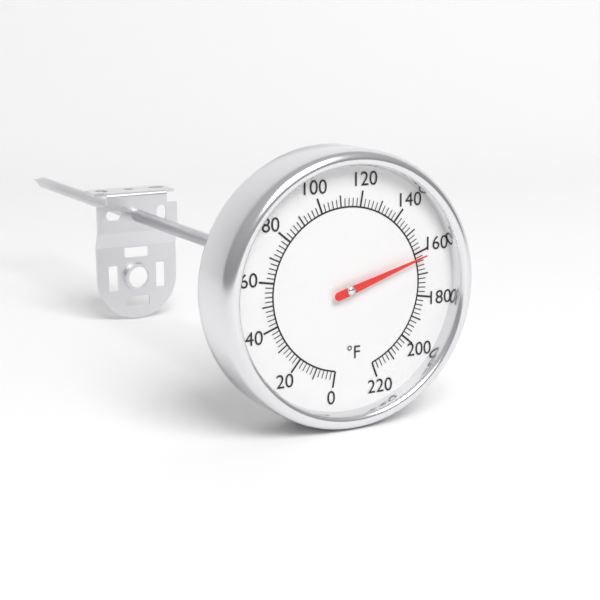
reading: 162 °F
